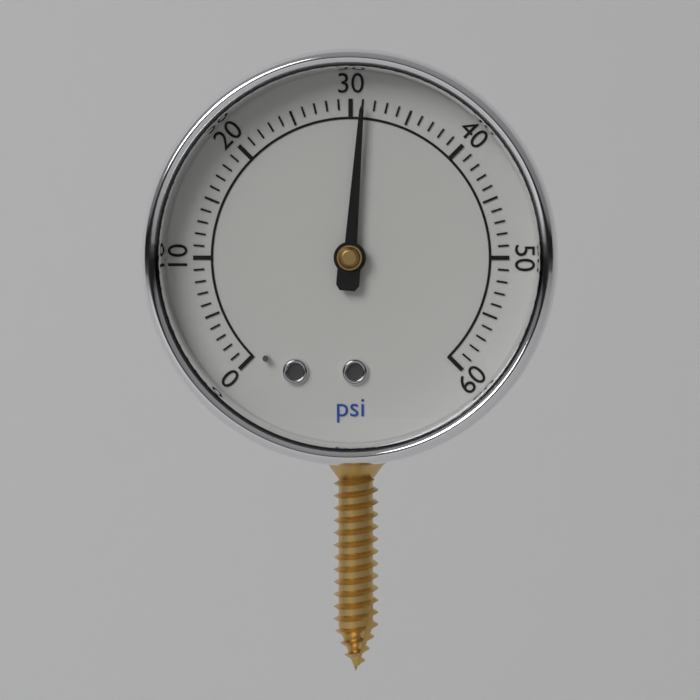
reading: 31 psi
